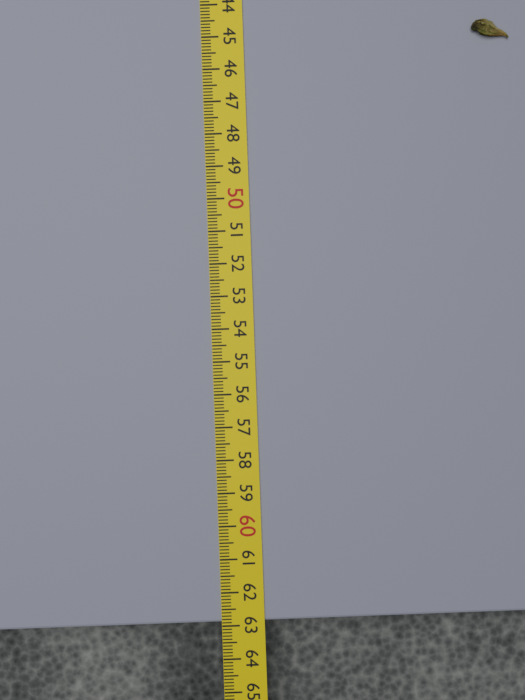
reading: 62.9 cm
